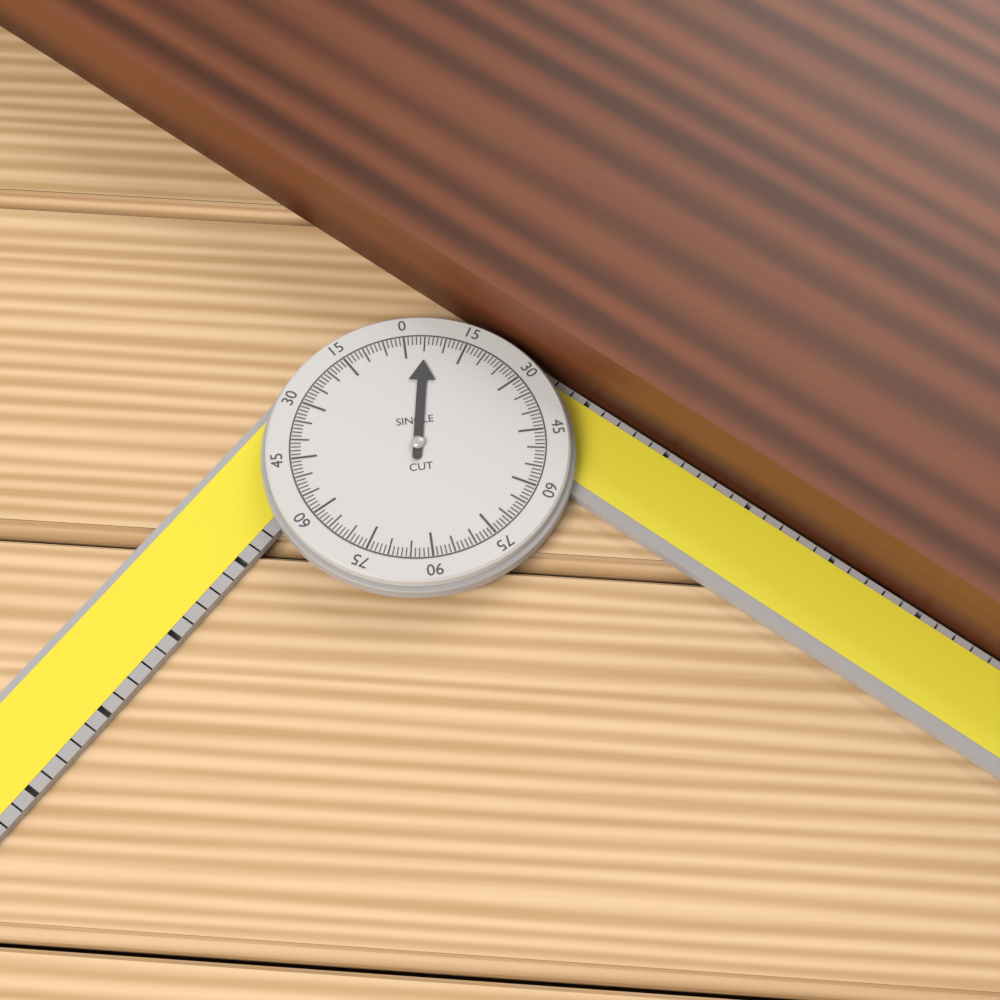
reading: 5 °
